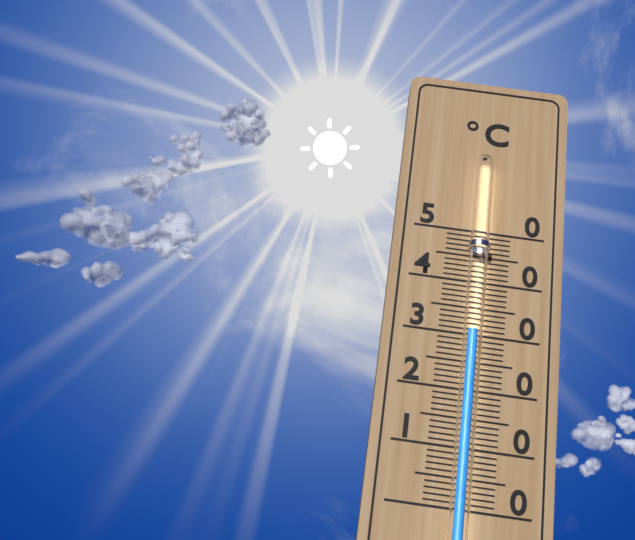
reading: 30 °C
